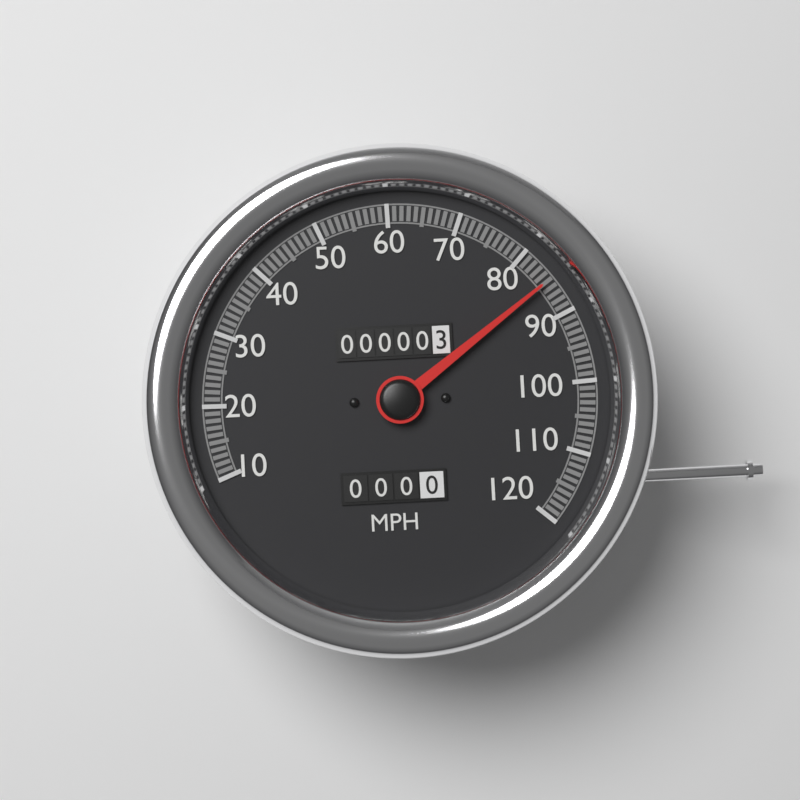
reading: 85 MPH
